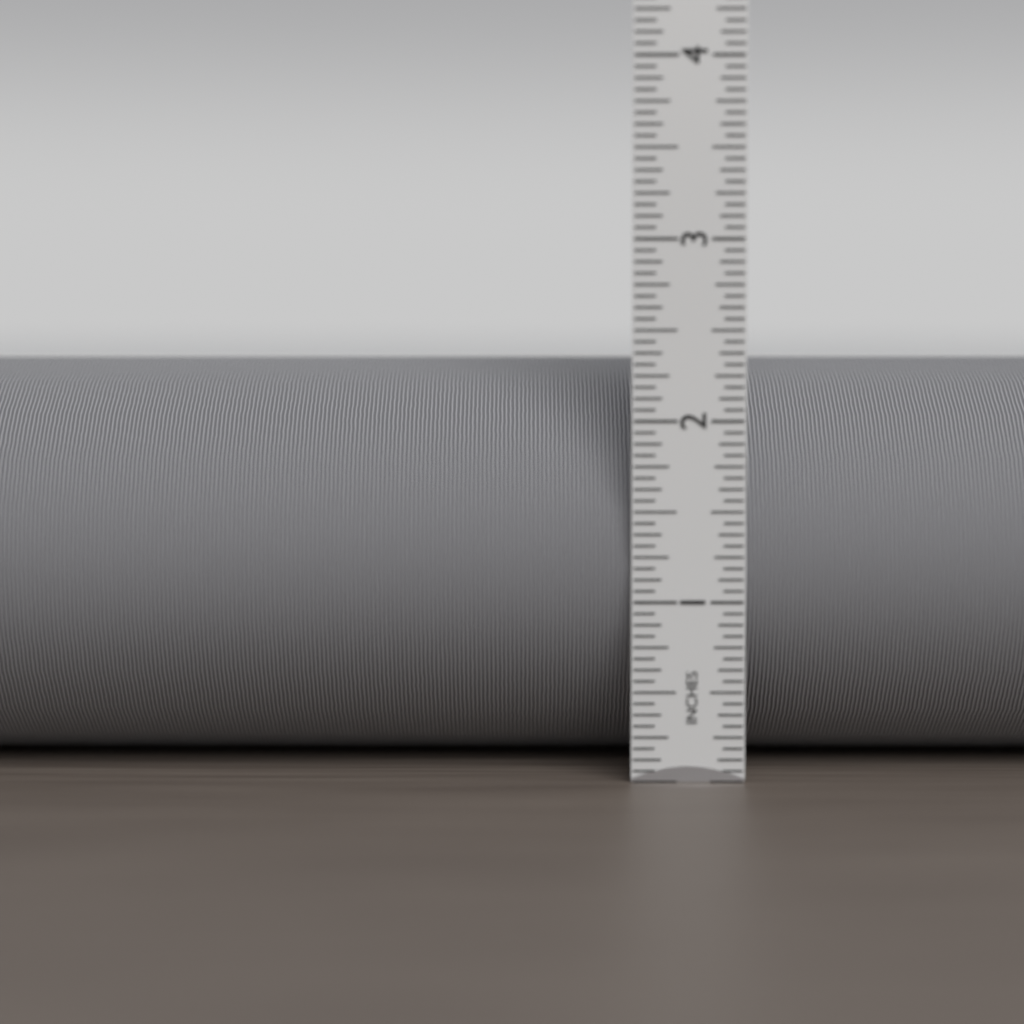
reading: 2.3750 in
